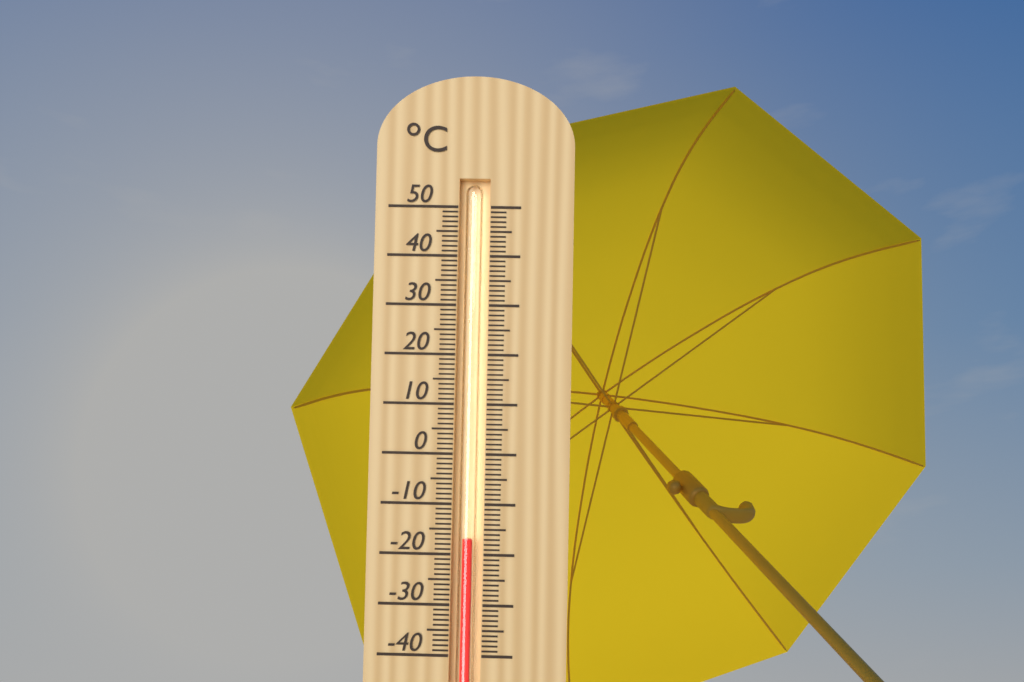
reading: -17 °C
